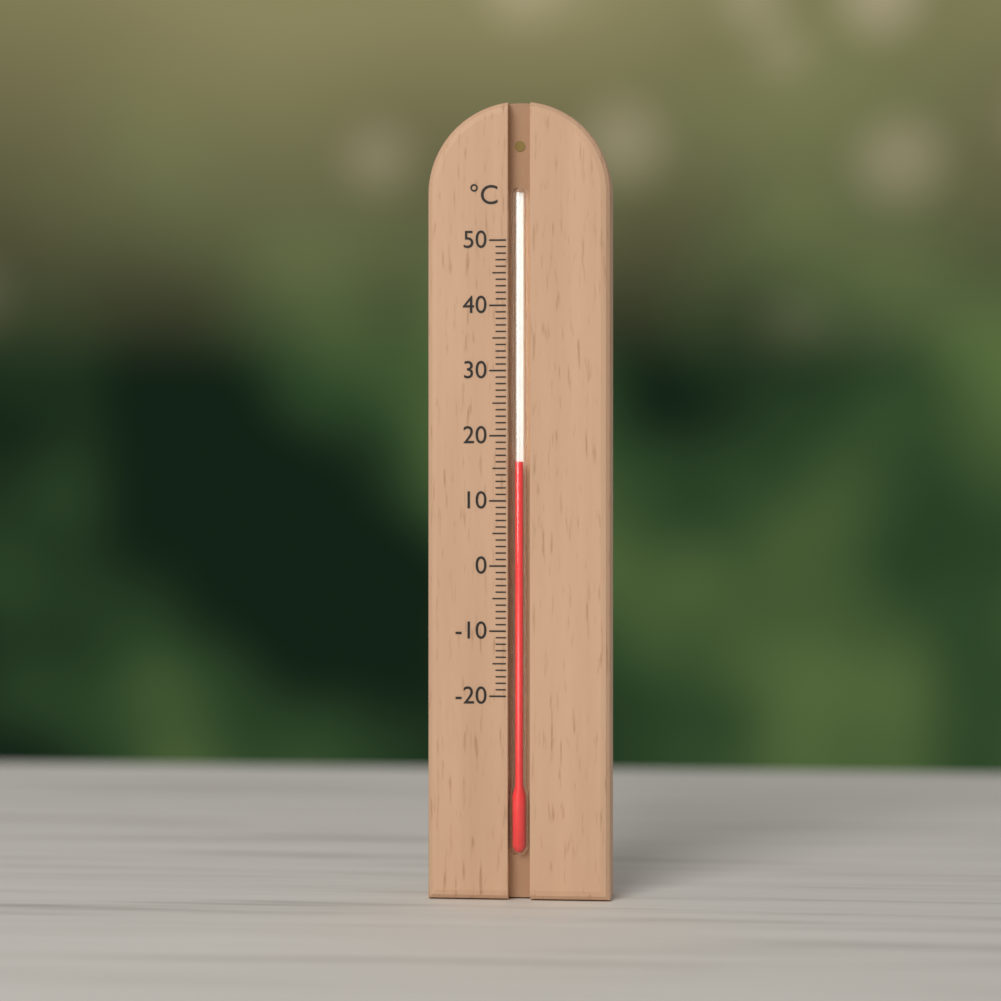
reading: 16 °C
